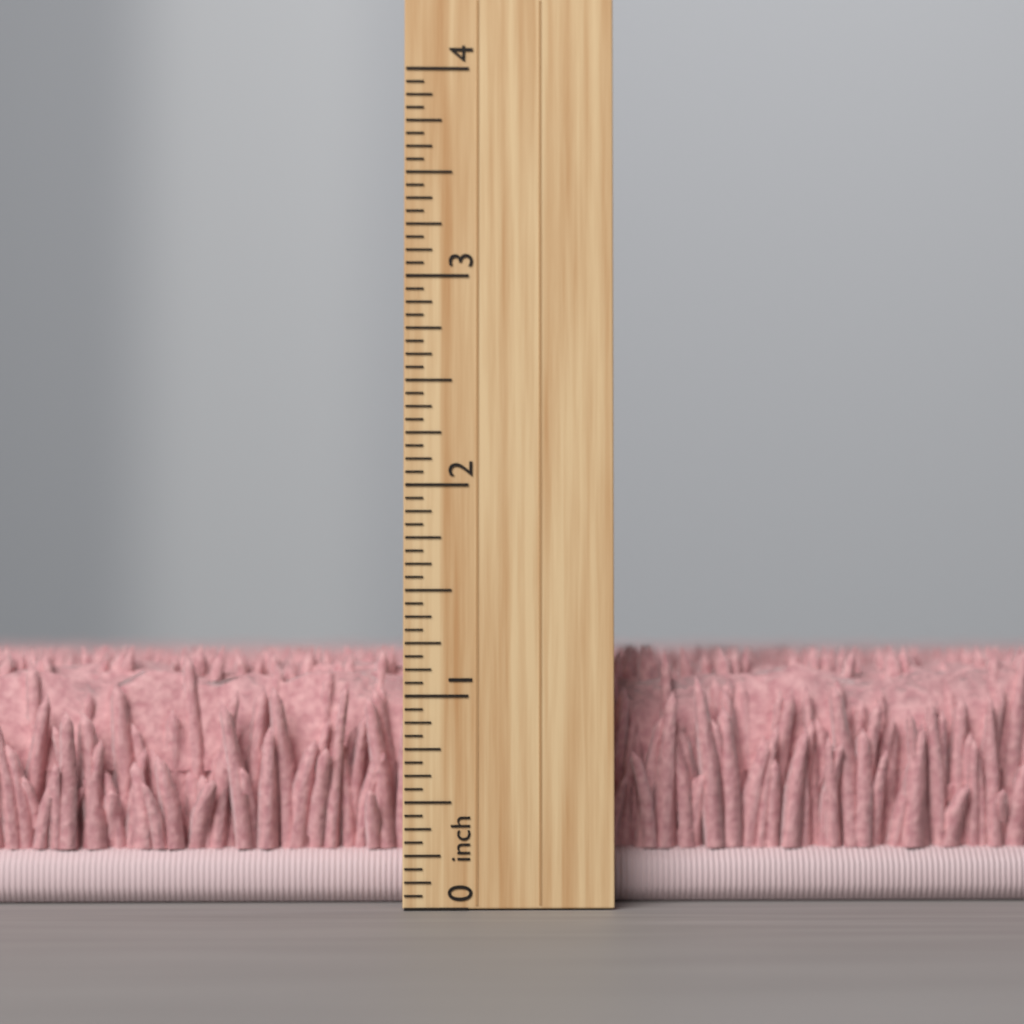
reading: 1.2500 inch
